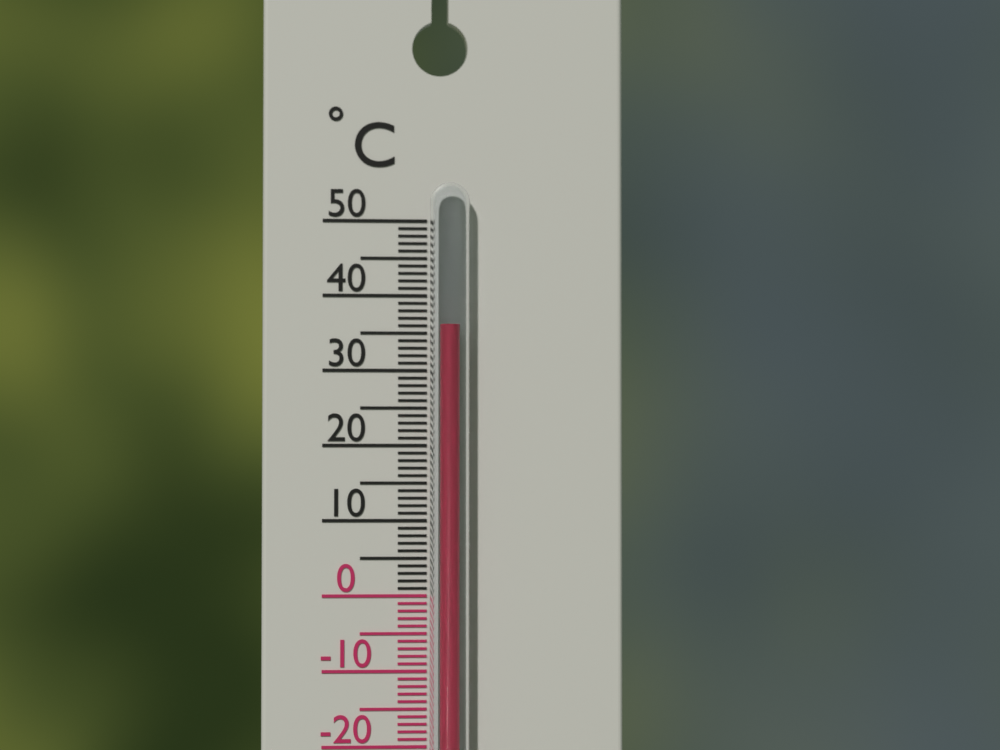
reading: 36 °C
